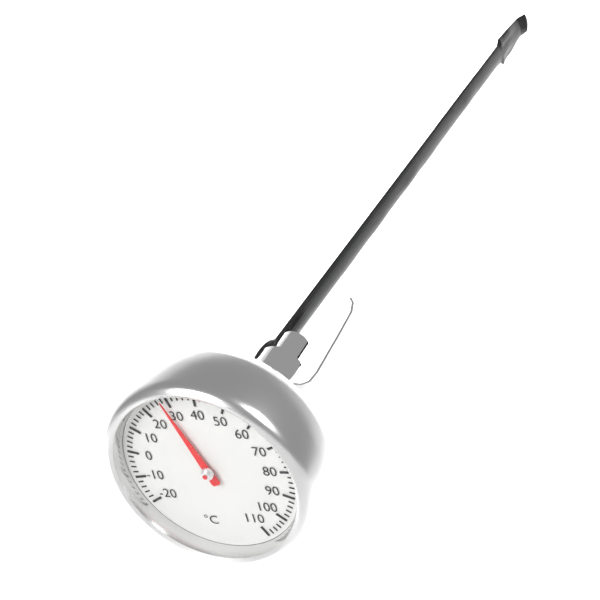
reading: 28 °C
